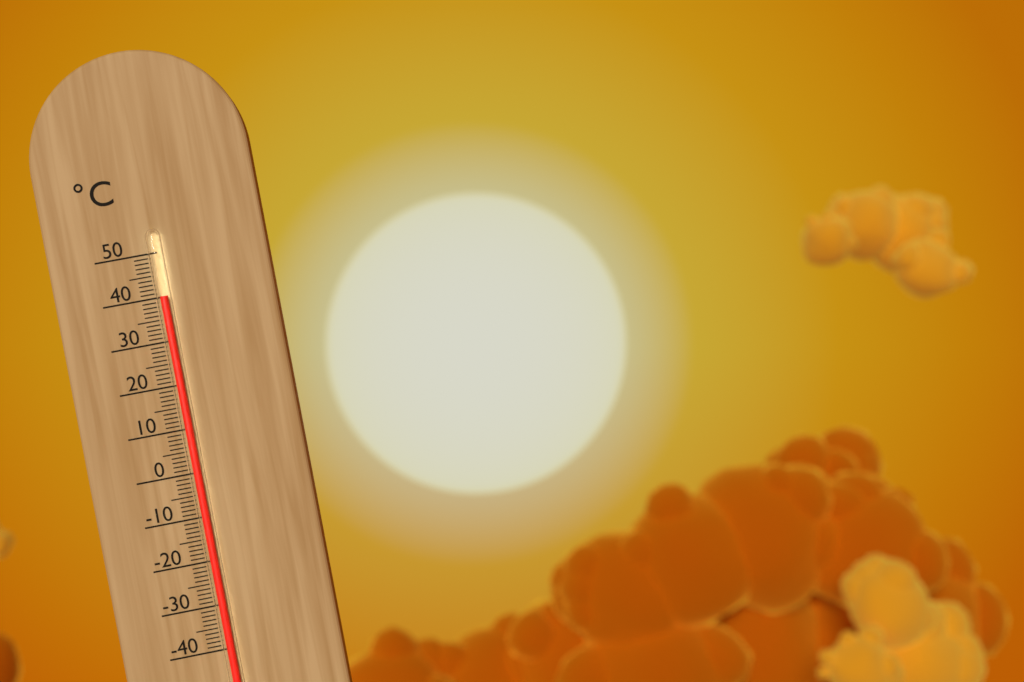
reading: 40 °C
